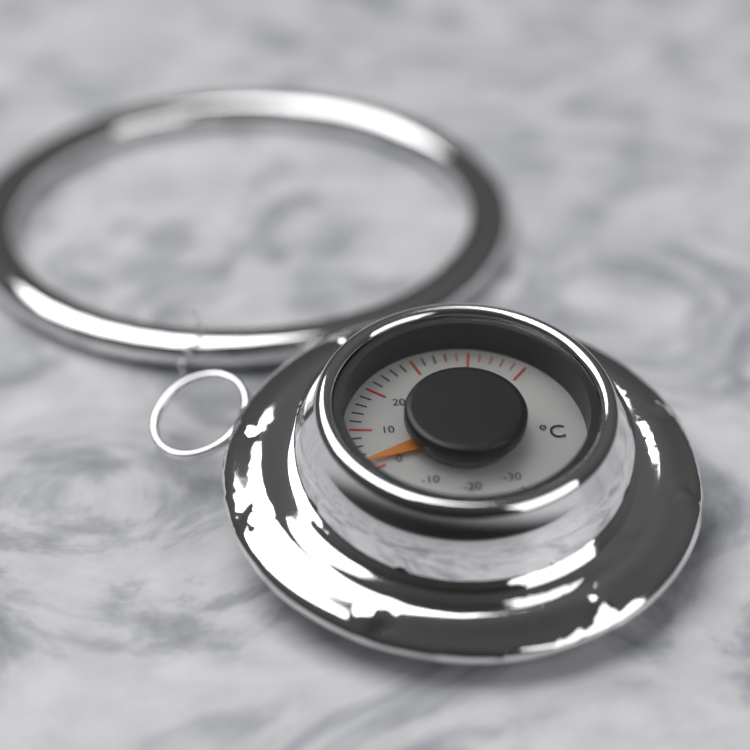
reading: 2 °C
